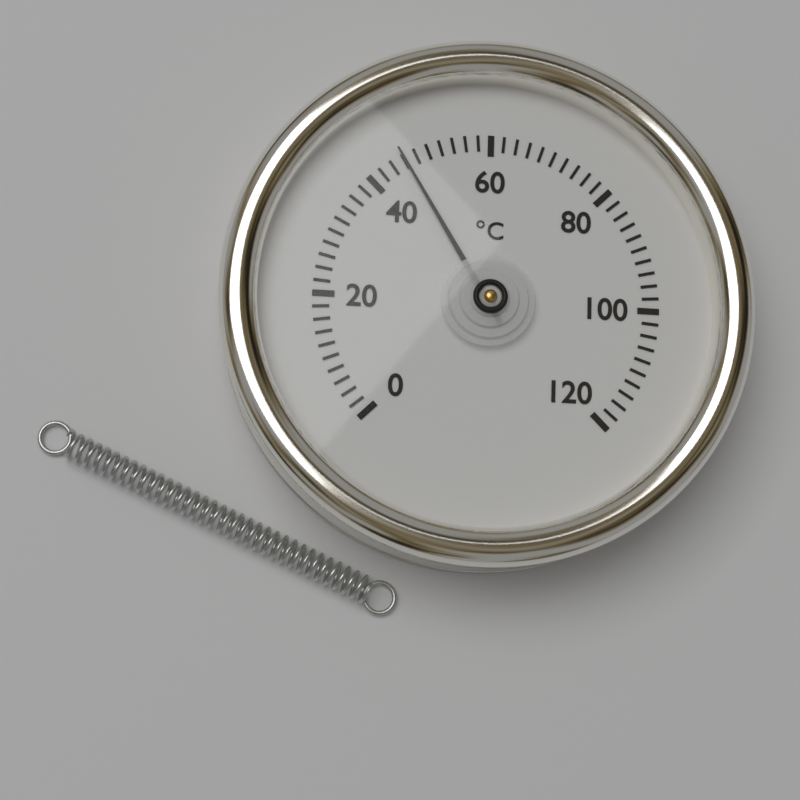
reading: 46 °C
